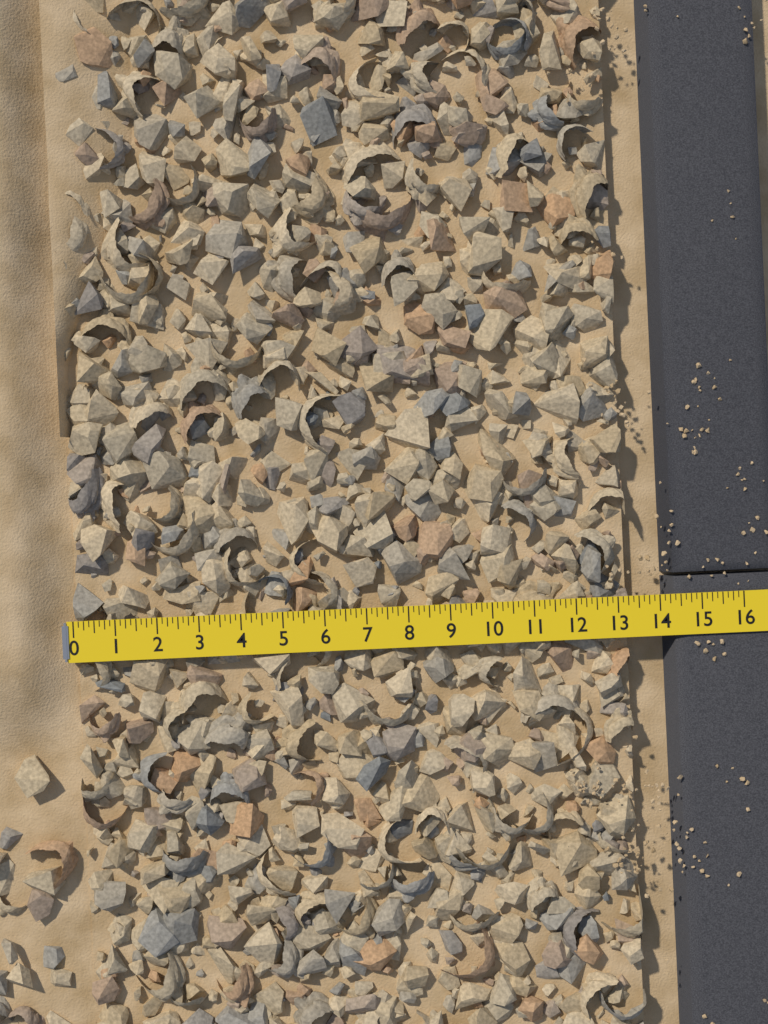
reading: 13.250 (no unit)
